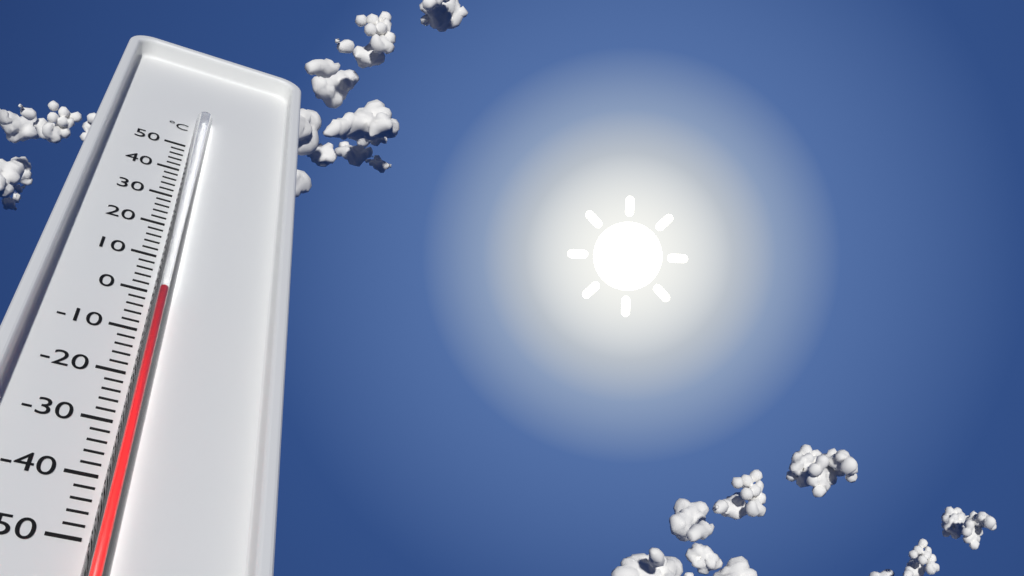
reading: -2 °C
